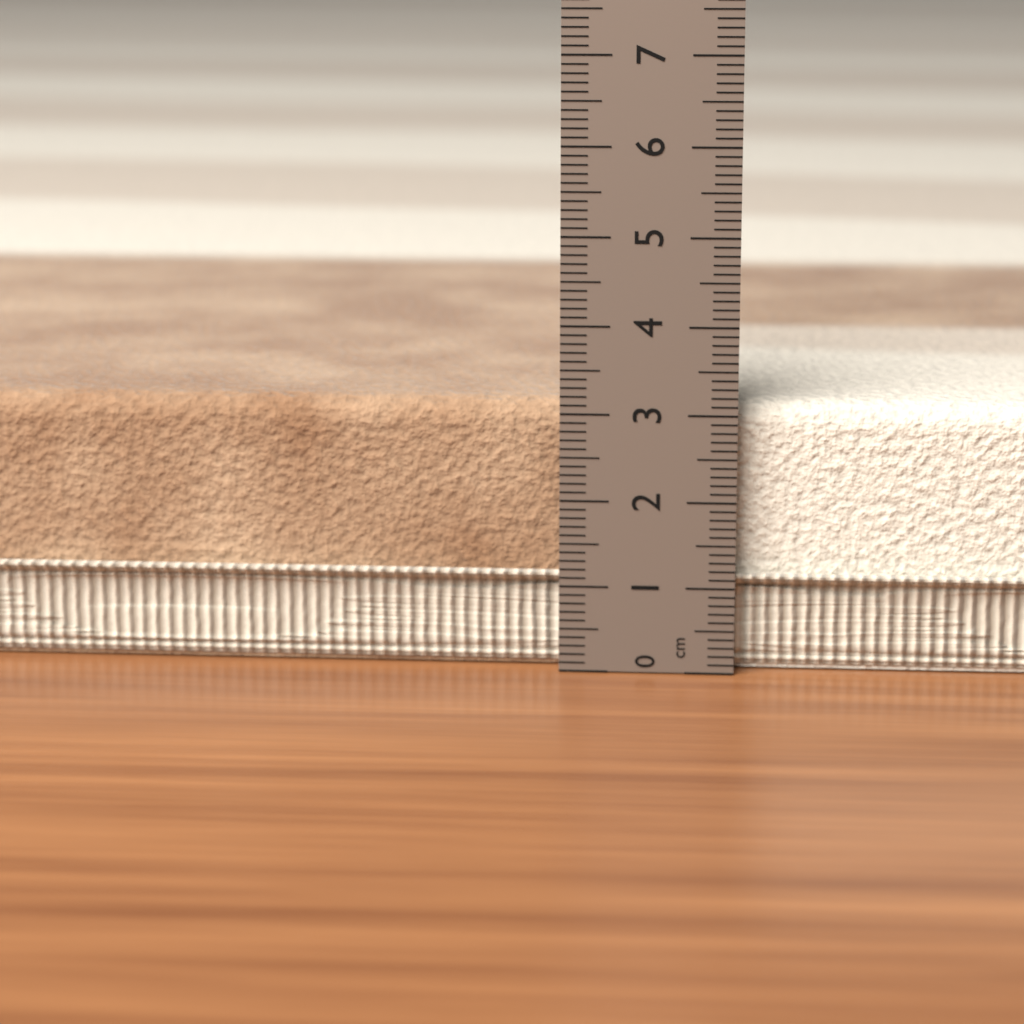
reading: 3.1 cm
